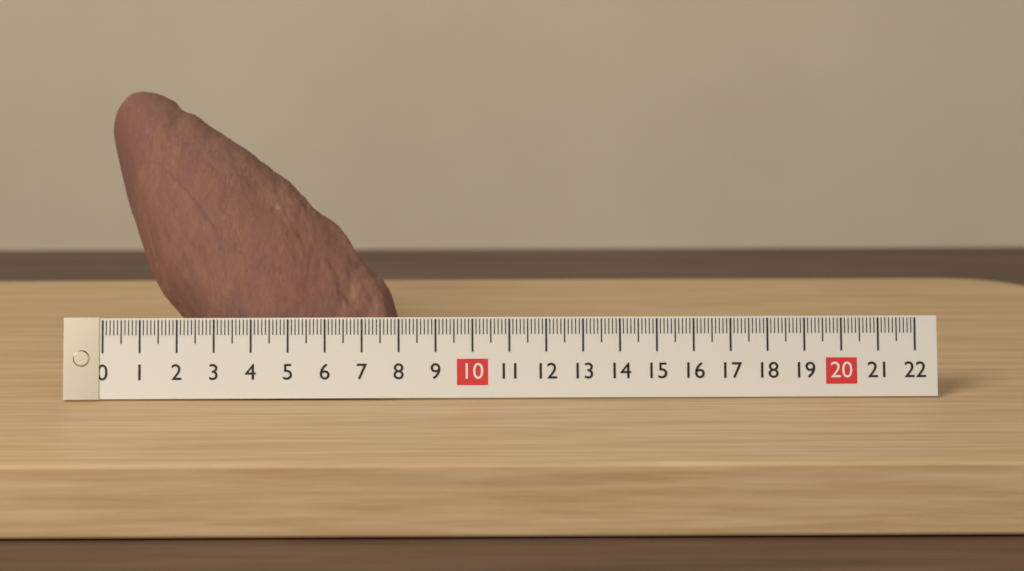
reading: 8.0 (no unit)
